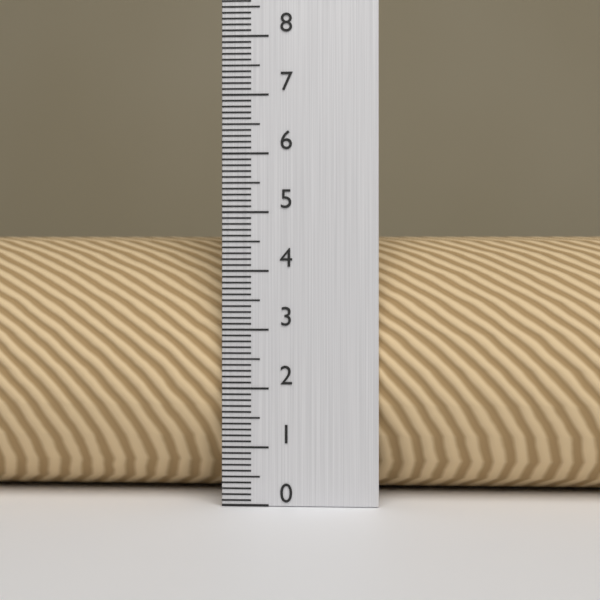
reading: 4.6 (no unit)
